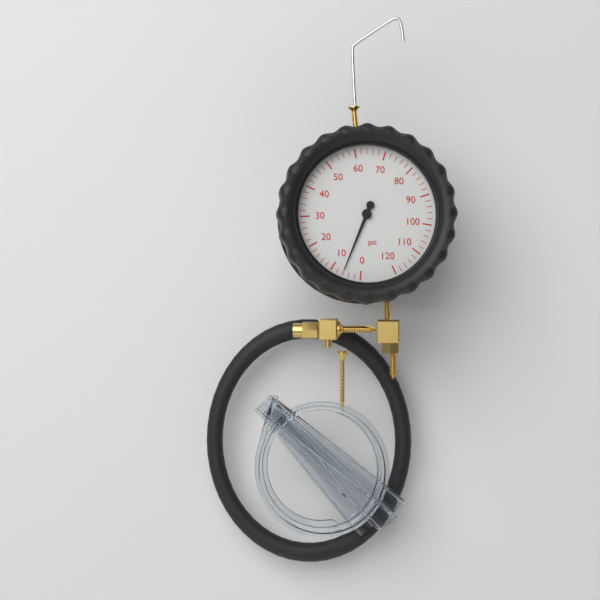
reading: 6 psi
